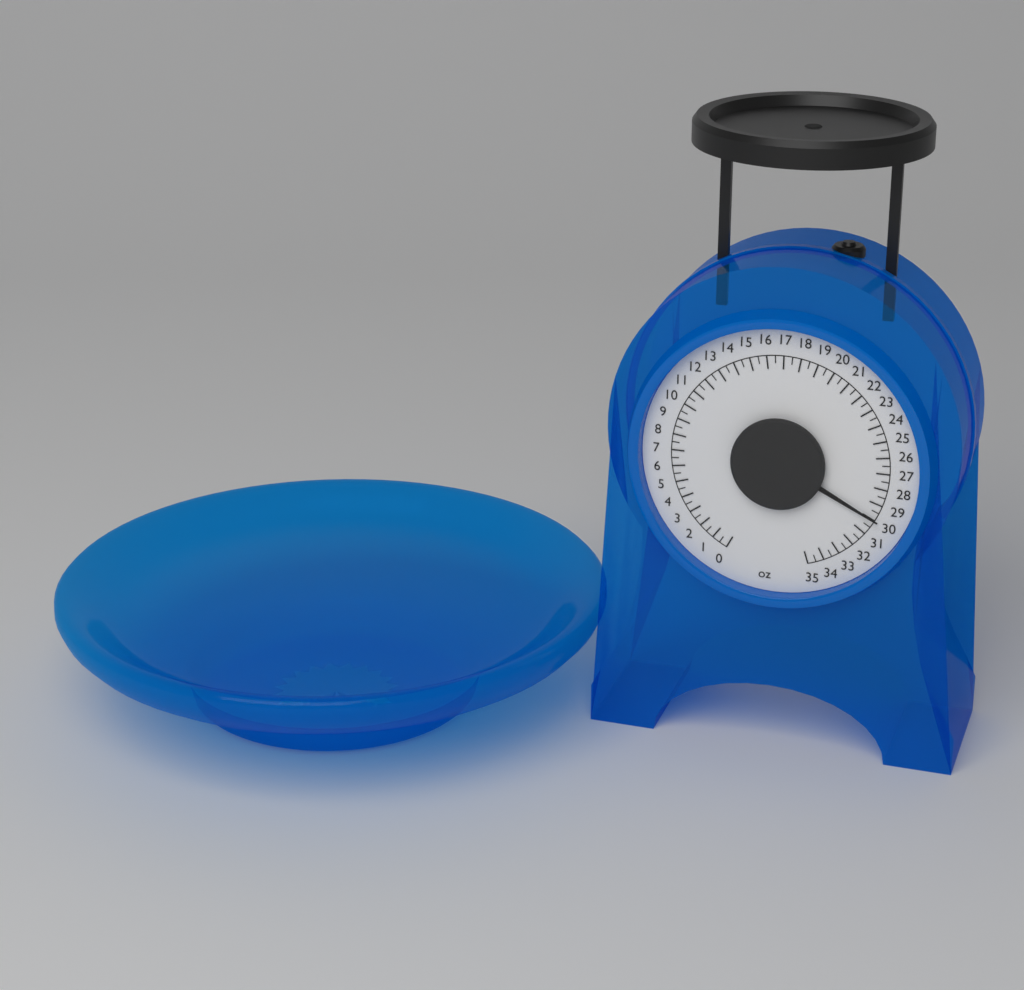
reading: 30.0 oz
